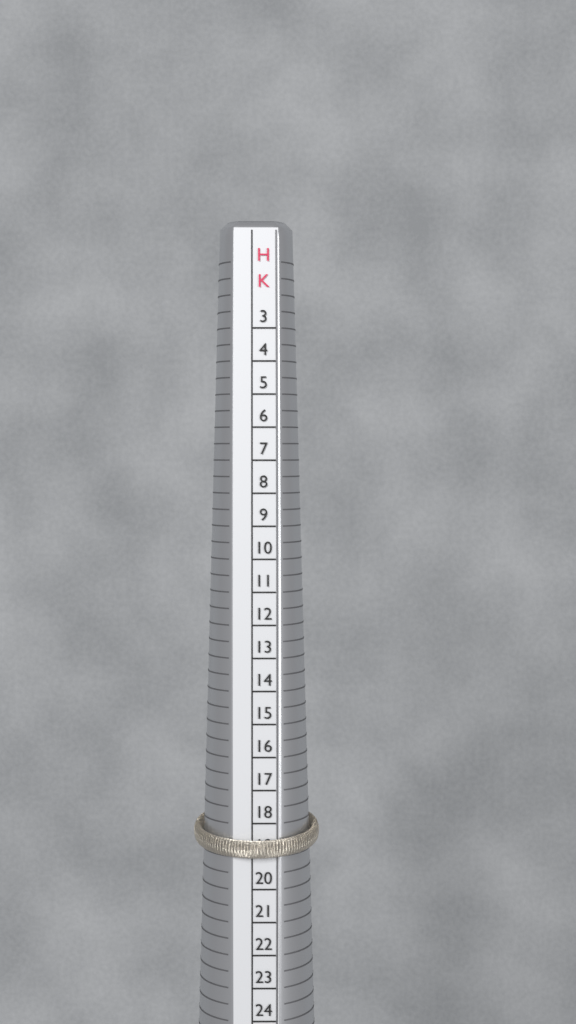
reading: 19 HK
